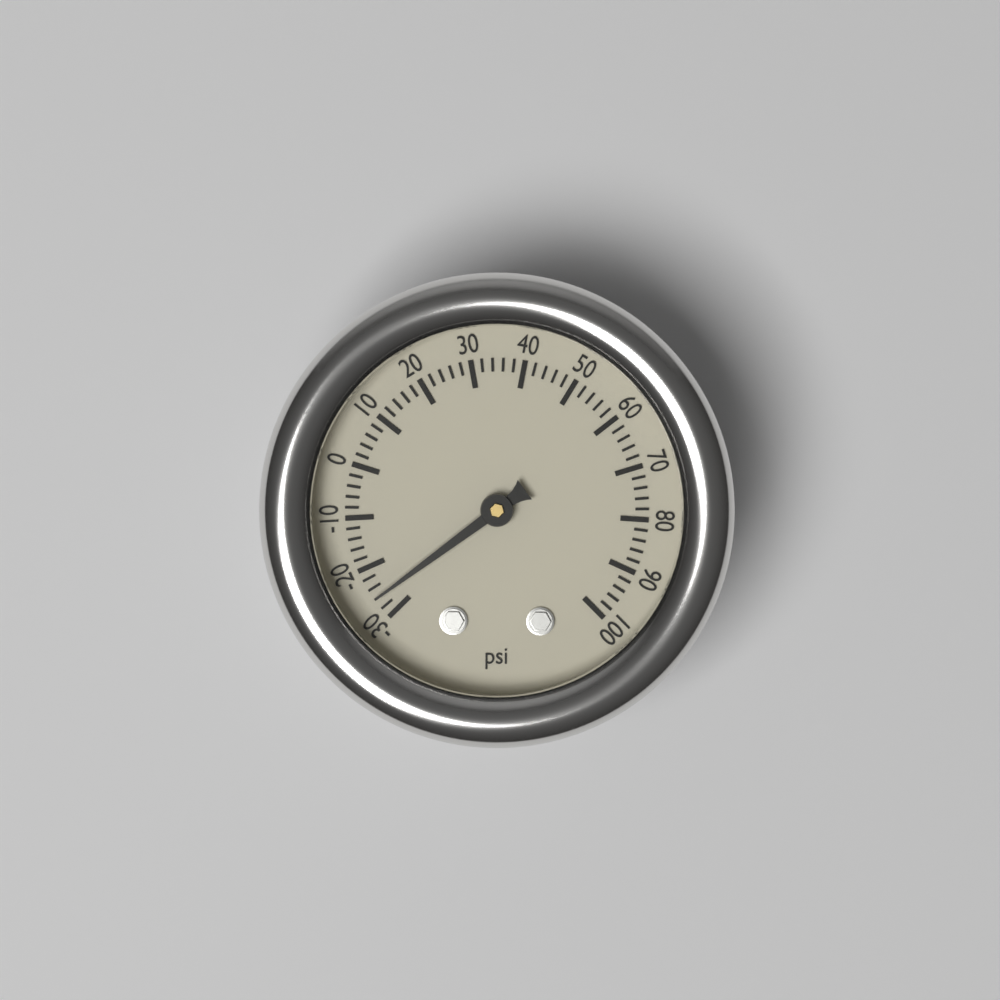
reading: -26 psi
